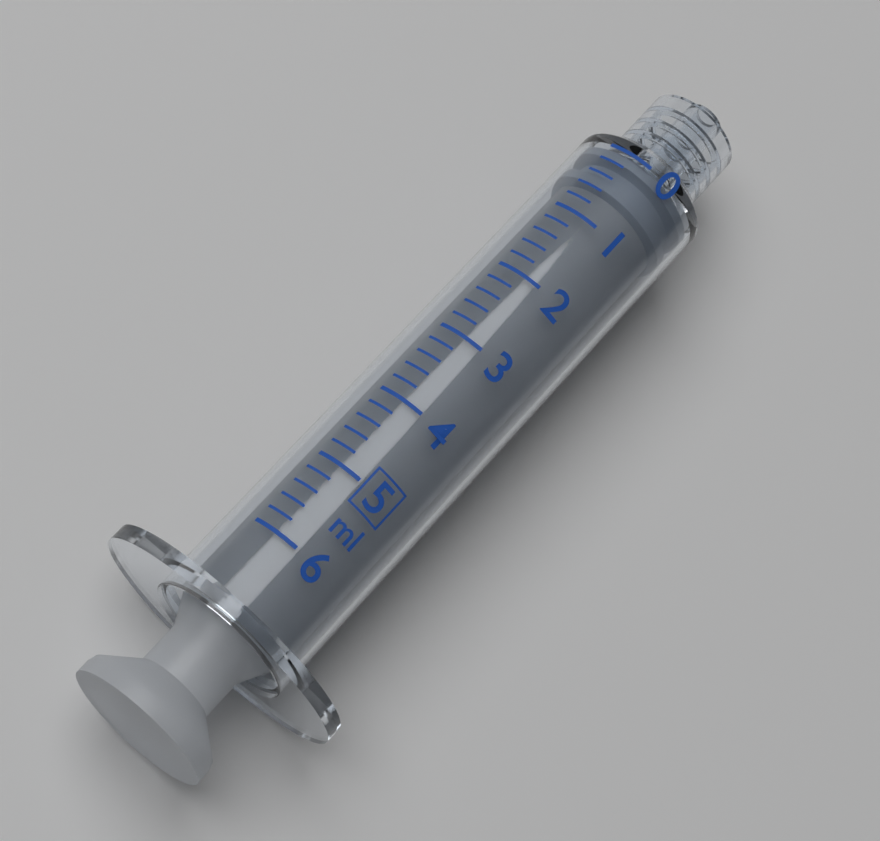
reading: 0.0 ml
